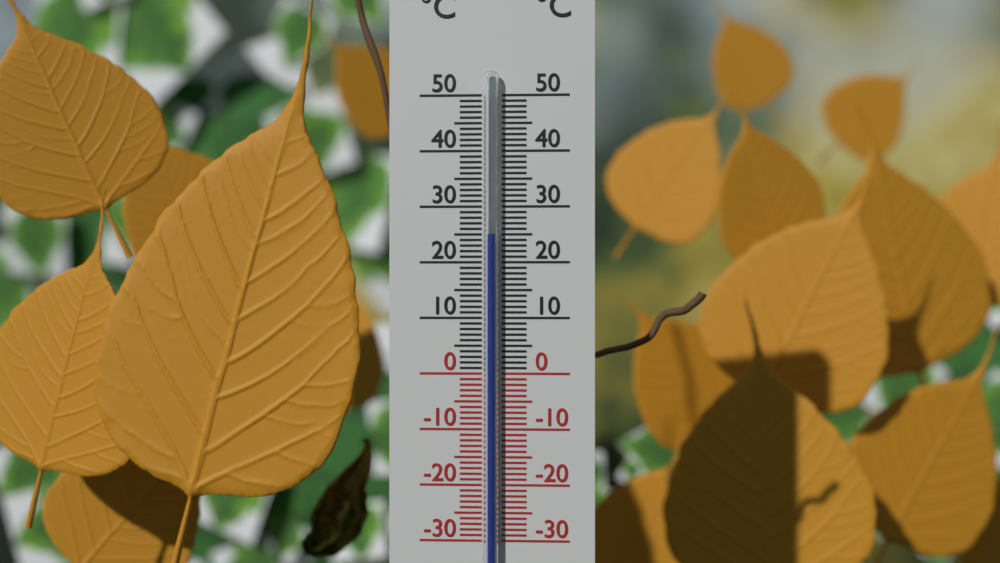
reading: 25 °C
